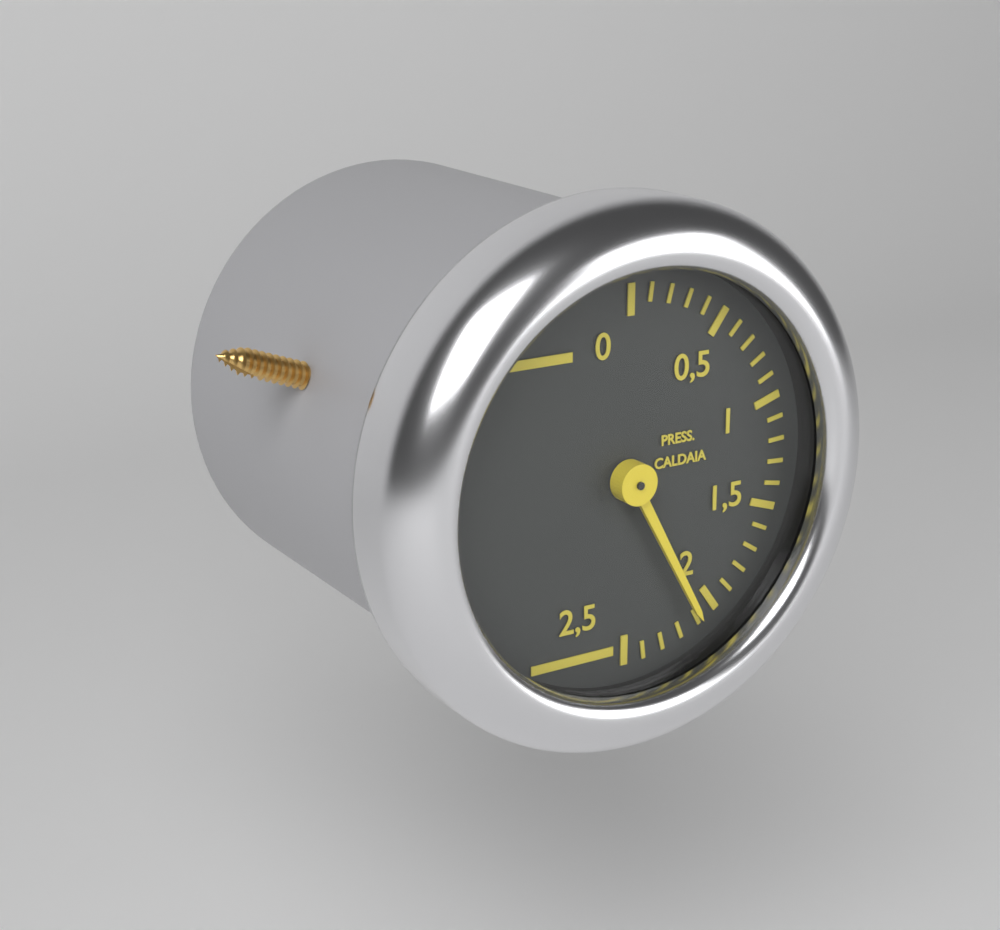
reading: 2.1 (no unit)
